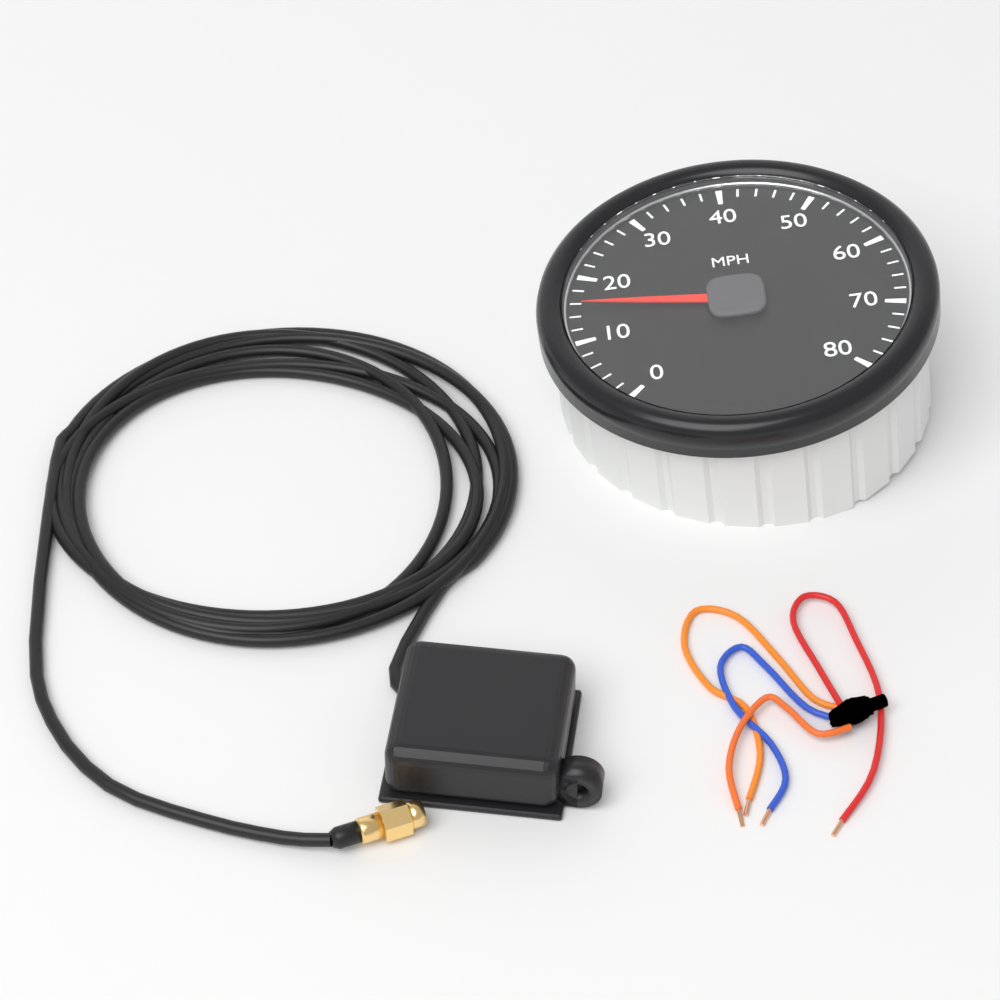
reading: 16 MPH
